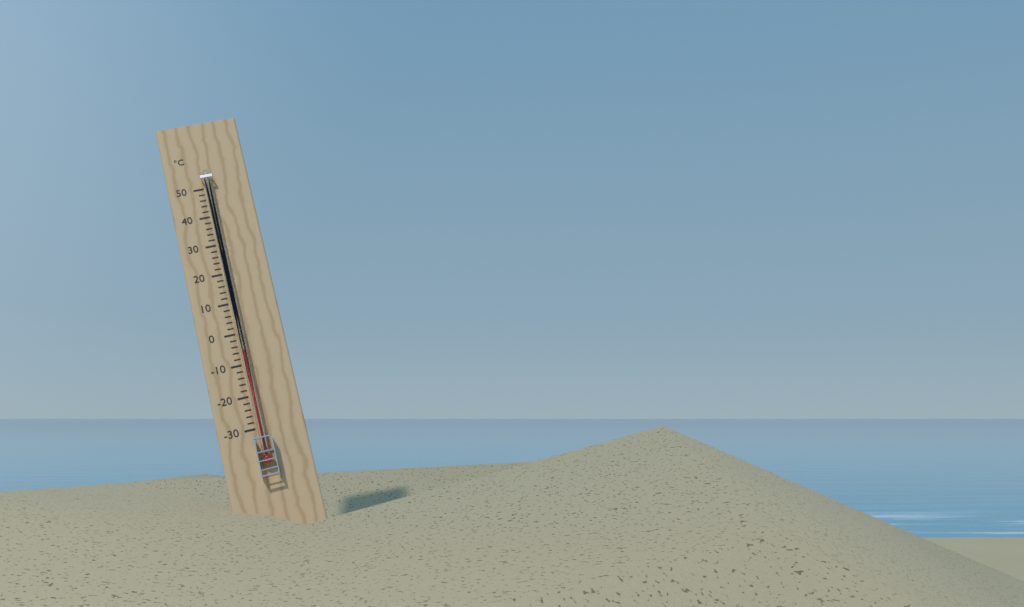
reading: -6 °C
